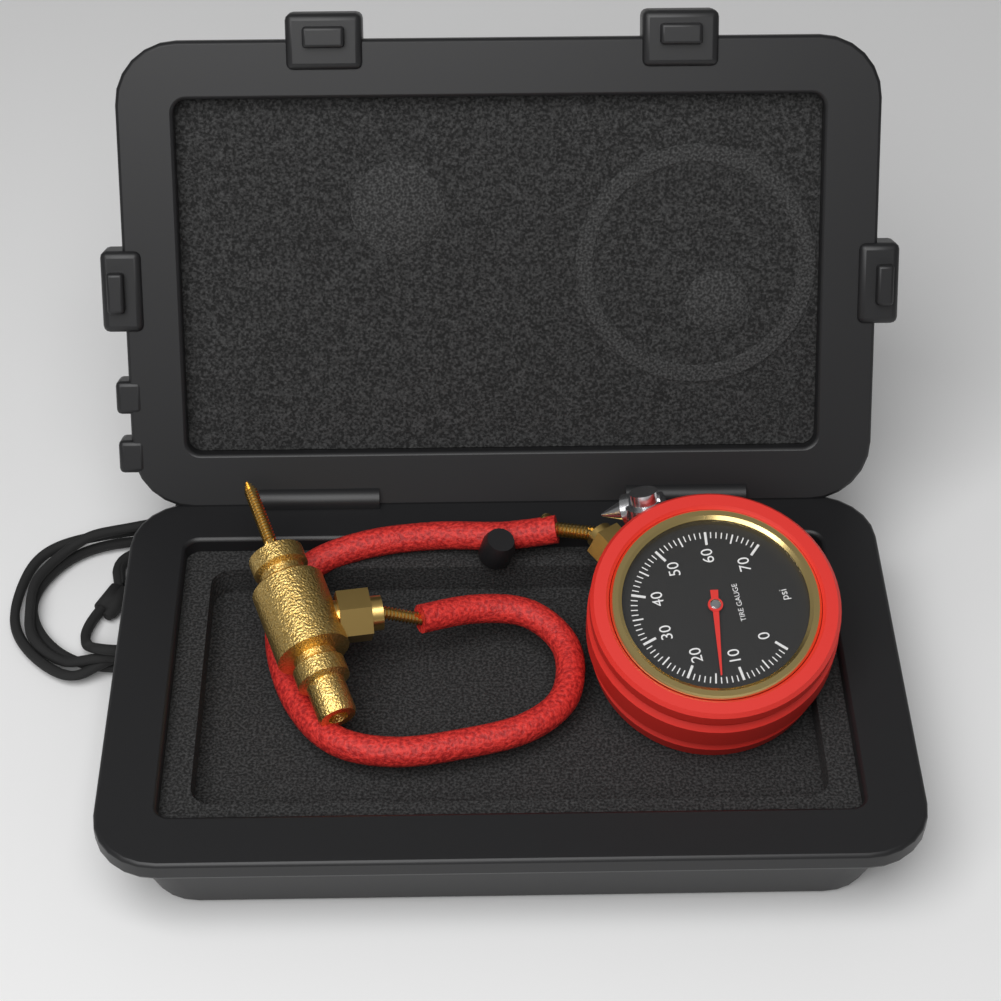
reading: 14 psi
